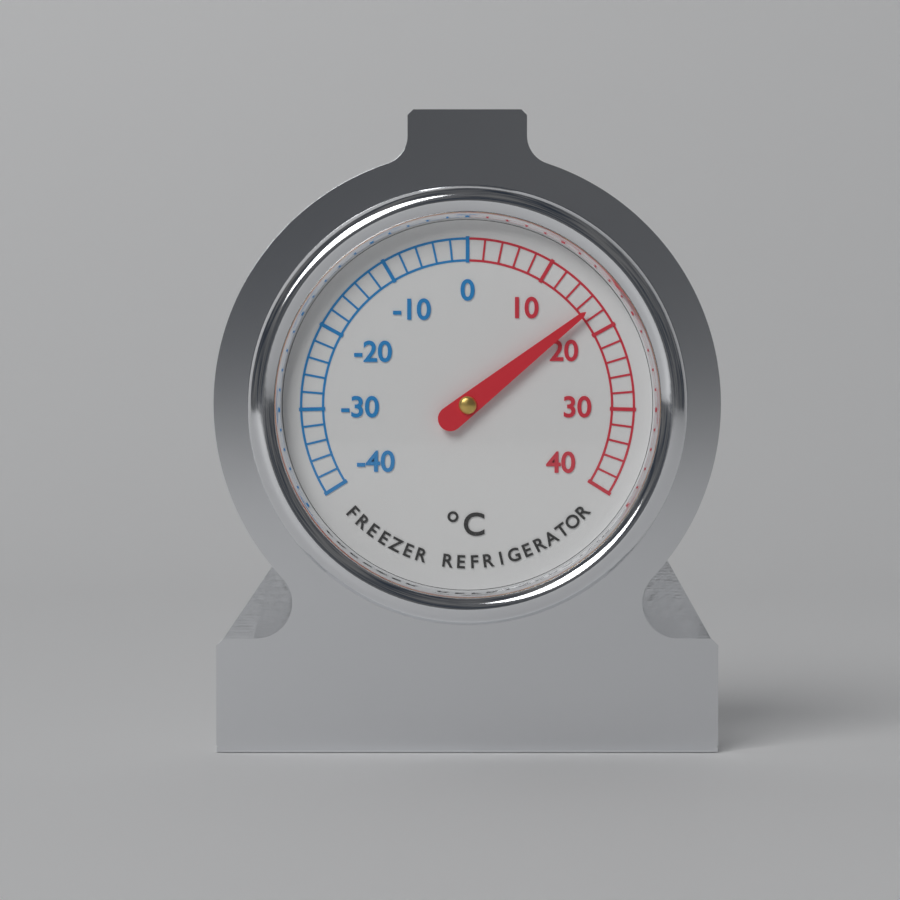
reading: 17 °C
